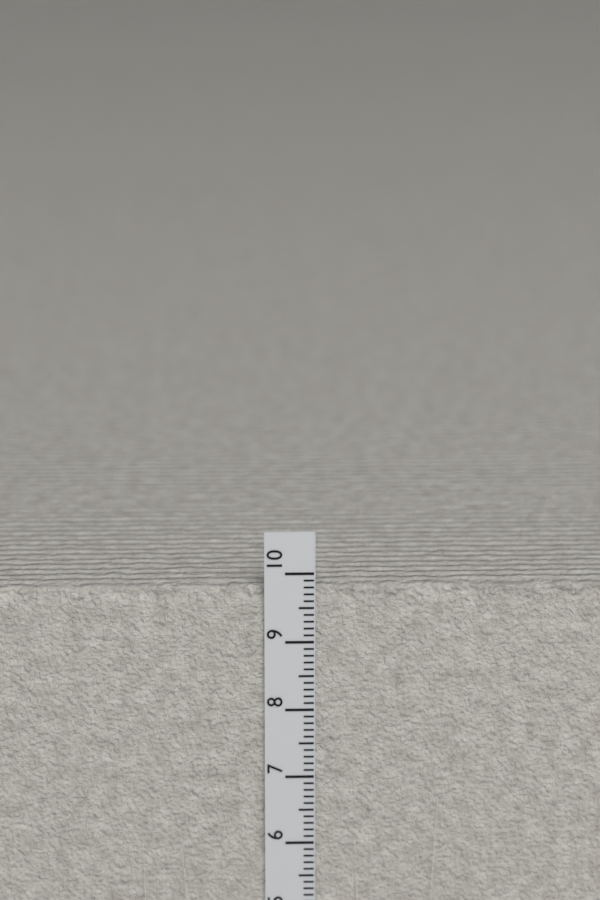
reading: 9.8 cm
